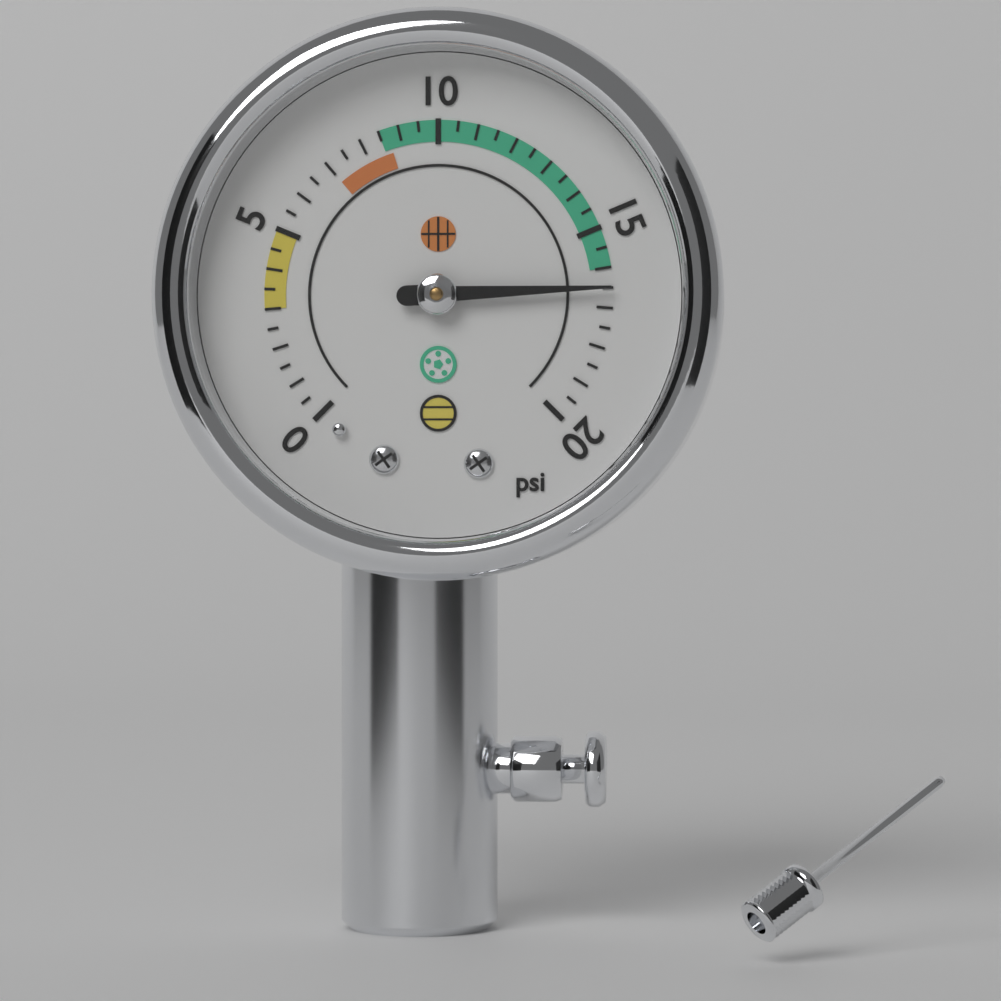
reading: 16.5 psi
